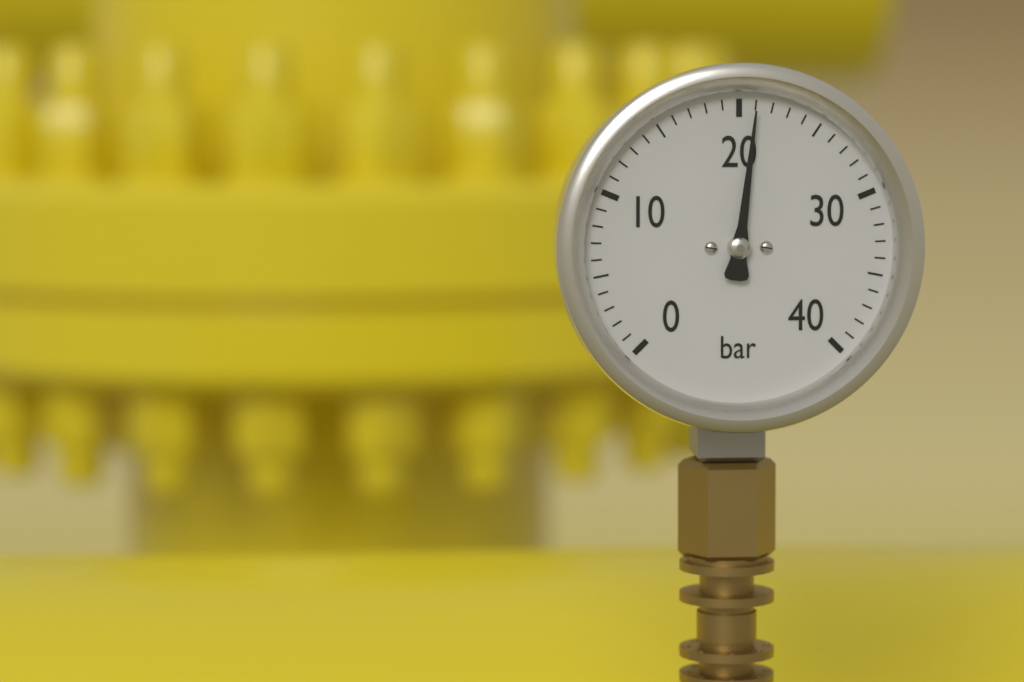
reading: 21 bar
